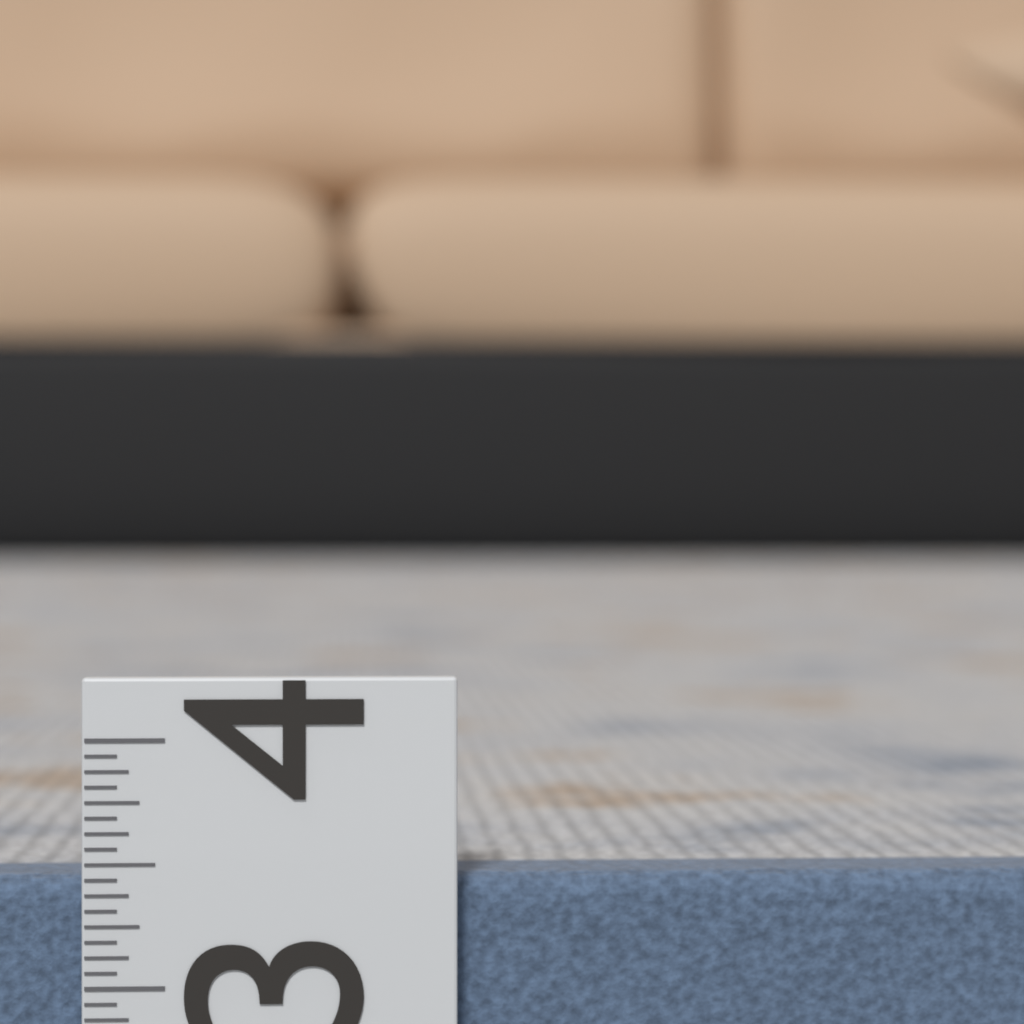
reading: 3.4375 (no unit)
